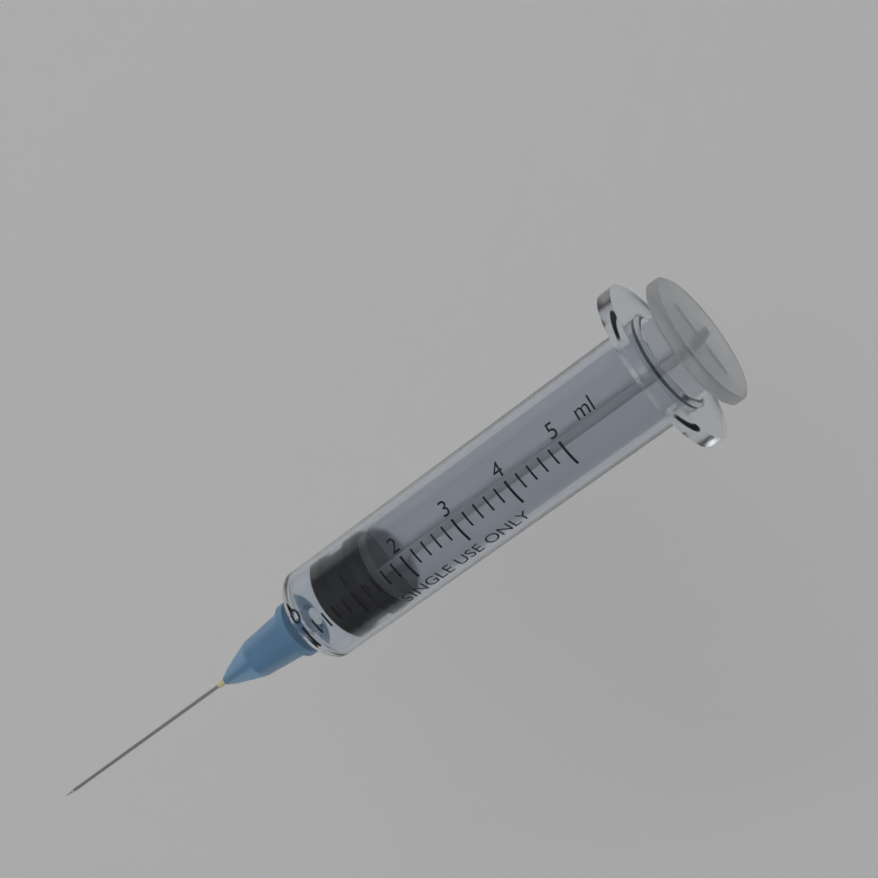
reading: 0.4 ml
